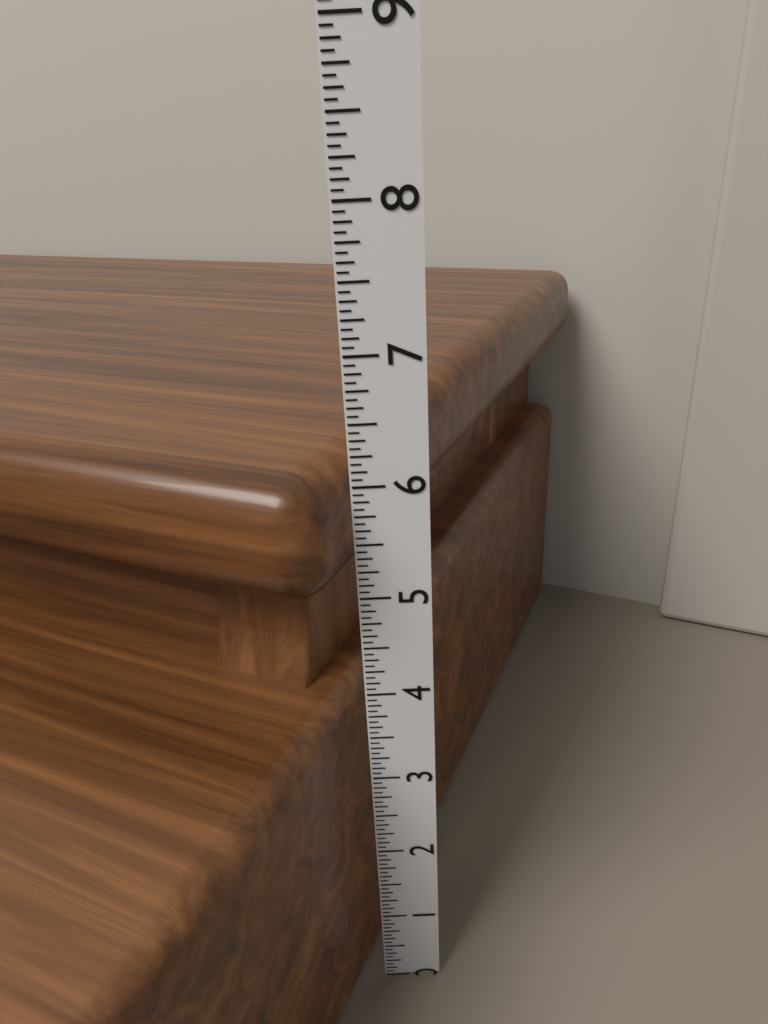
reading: 6.1875 in
